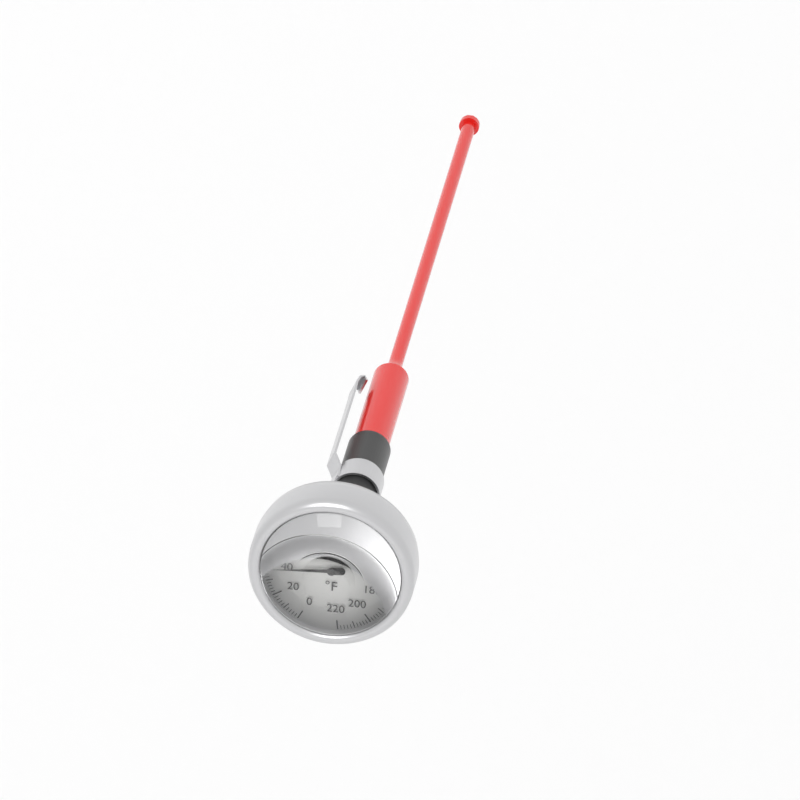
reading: 38 °F
